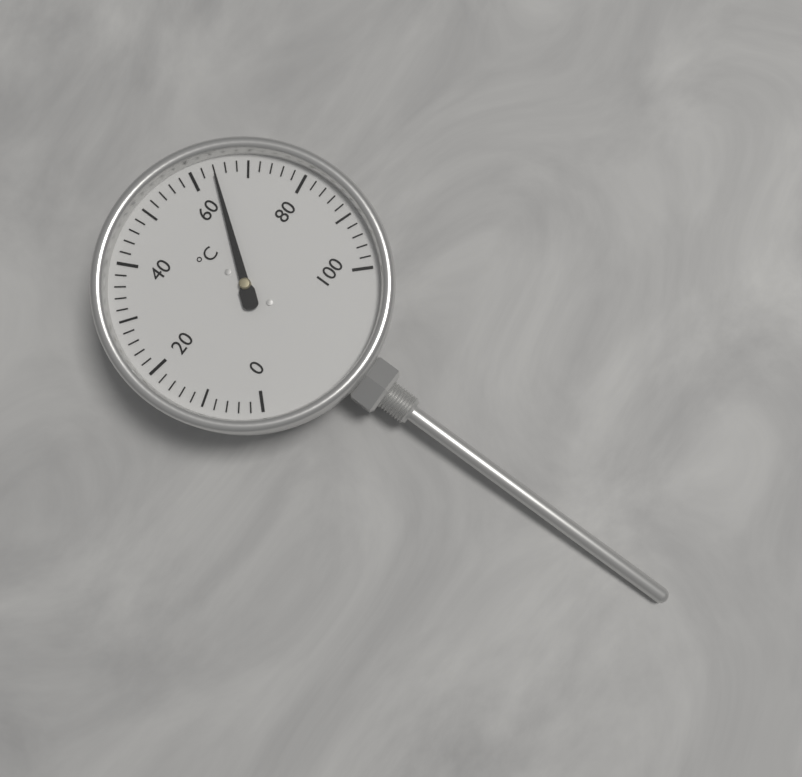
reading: 64 °C
